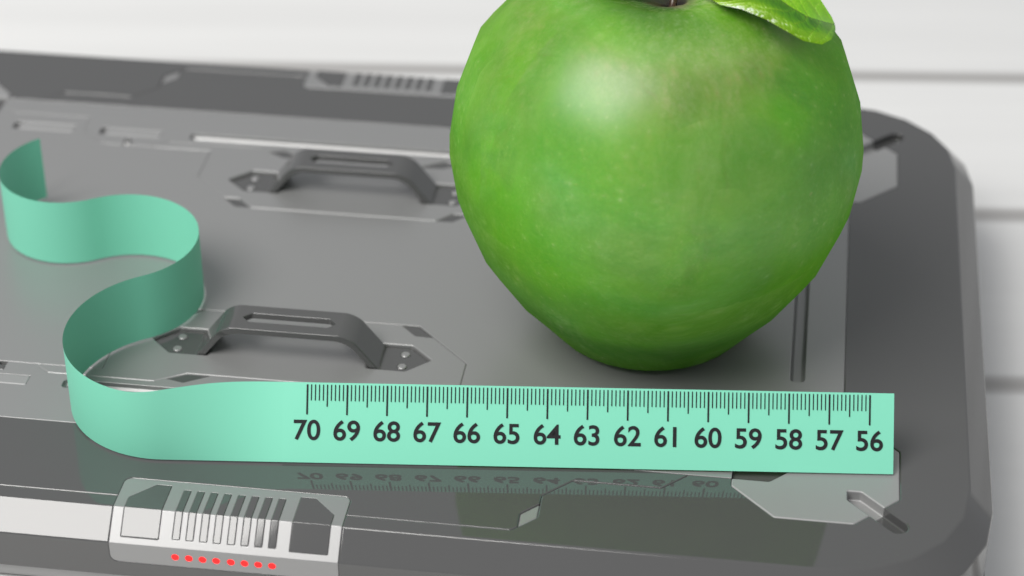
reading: 66.7 (no unit)
